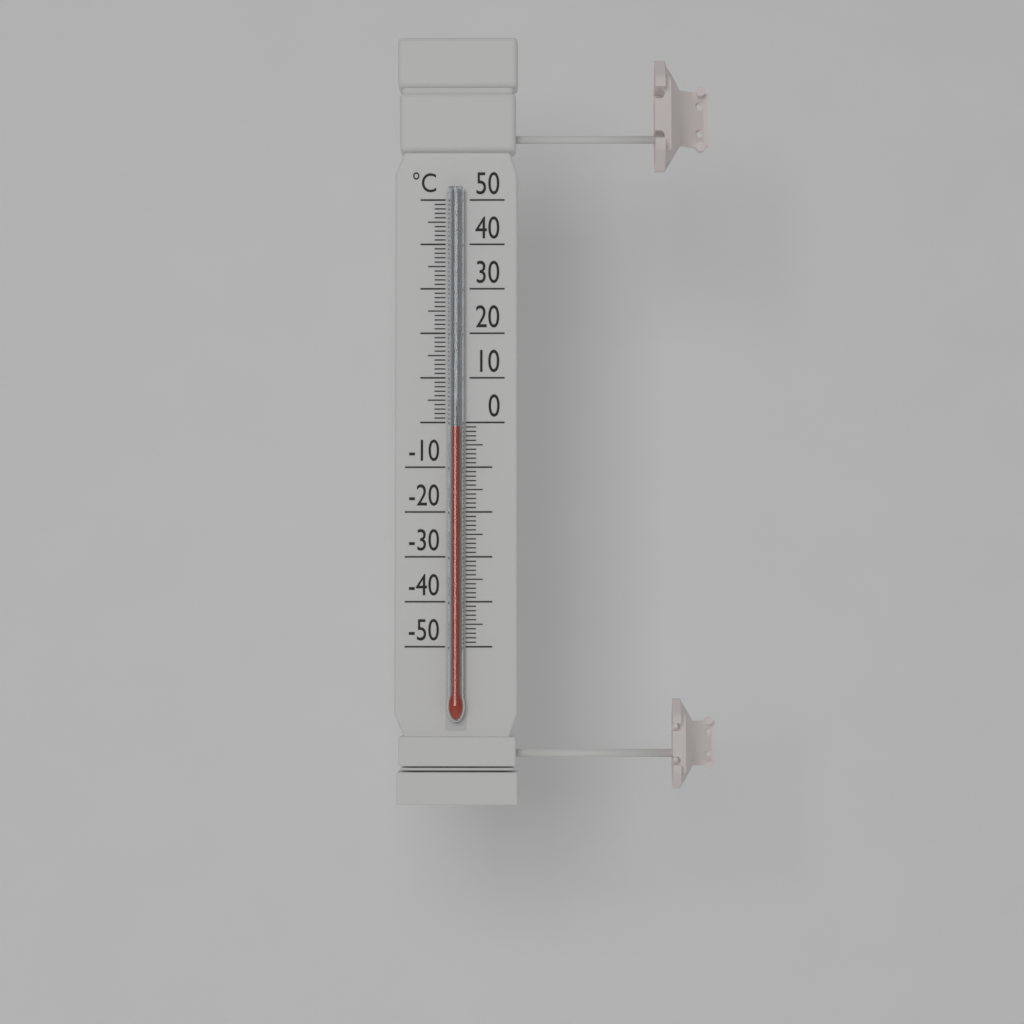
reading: -1 °C
